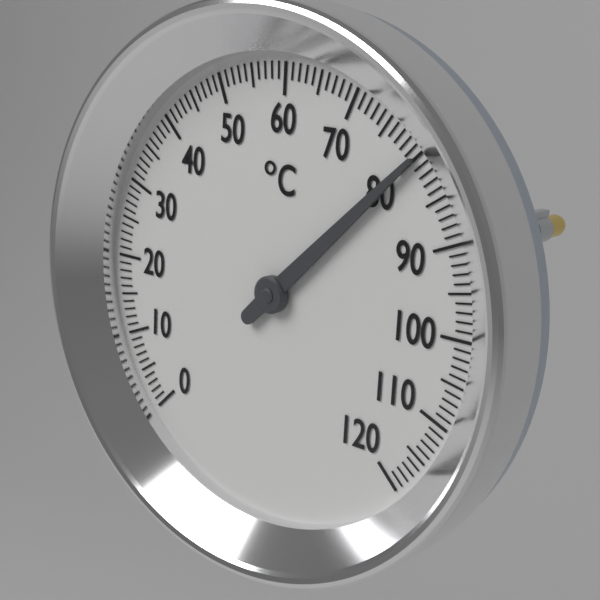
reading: 80 °C
